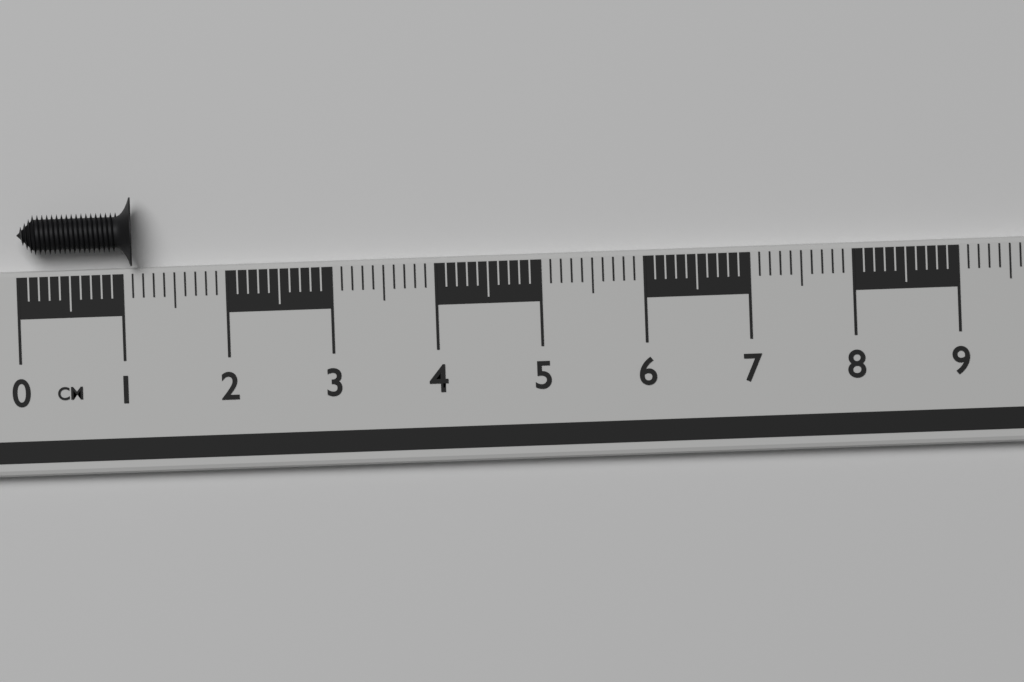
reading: 1.1 cm
